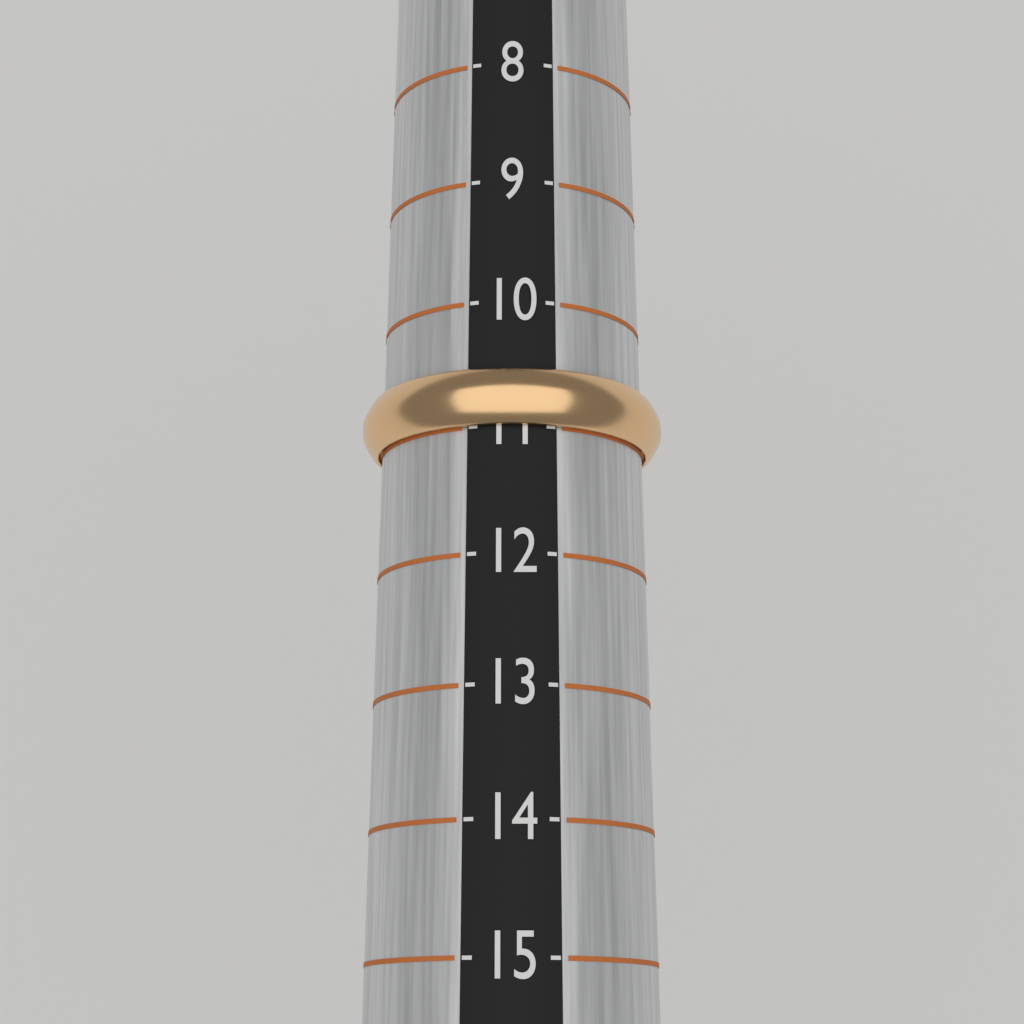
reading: 11 (no unit)
